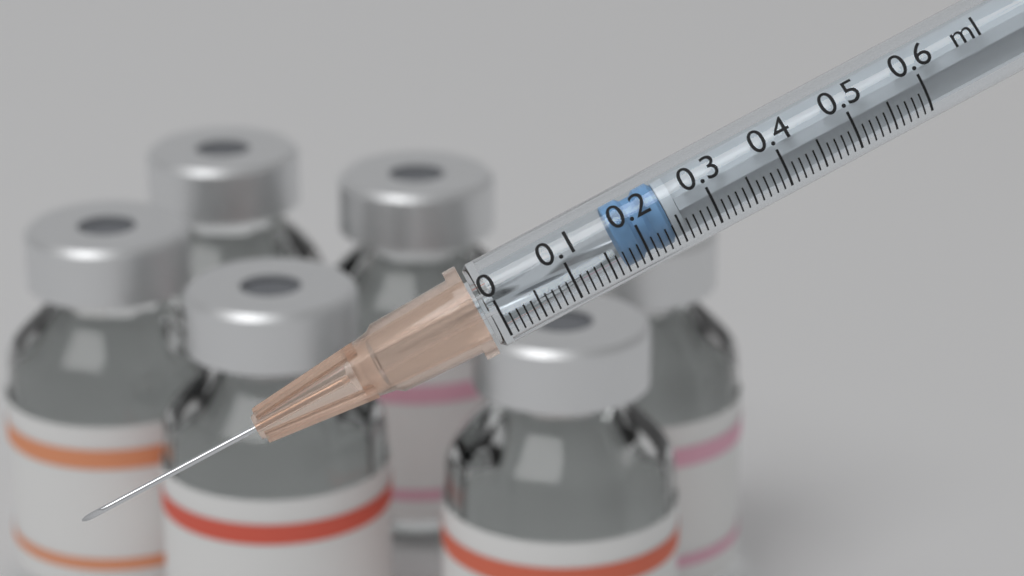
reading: 0.17 ml
